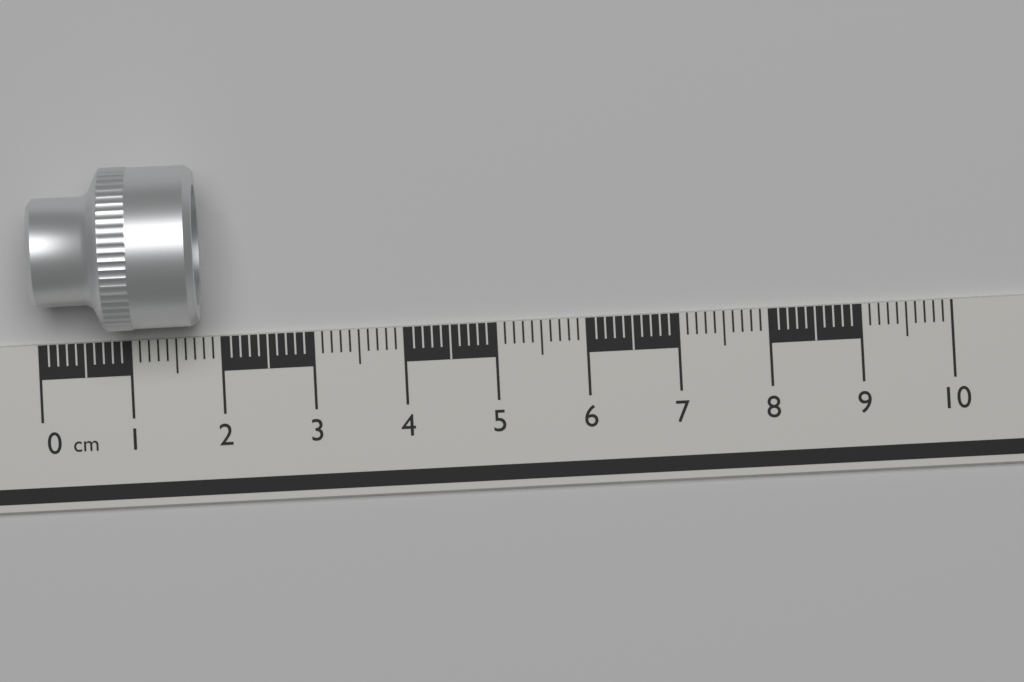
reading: 1.8 cm
